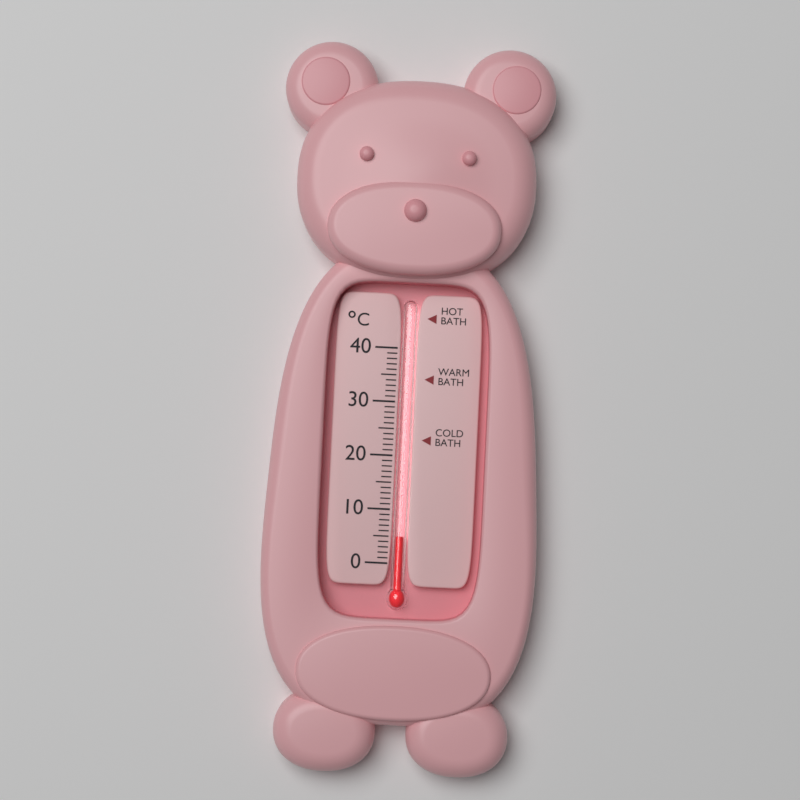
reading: 5 °C
